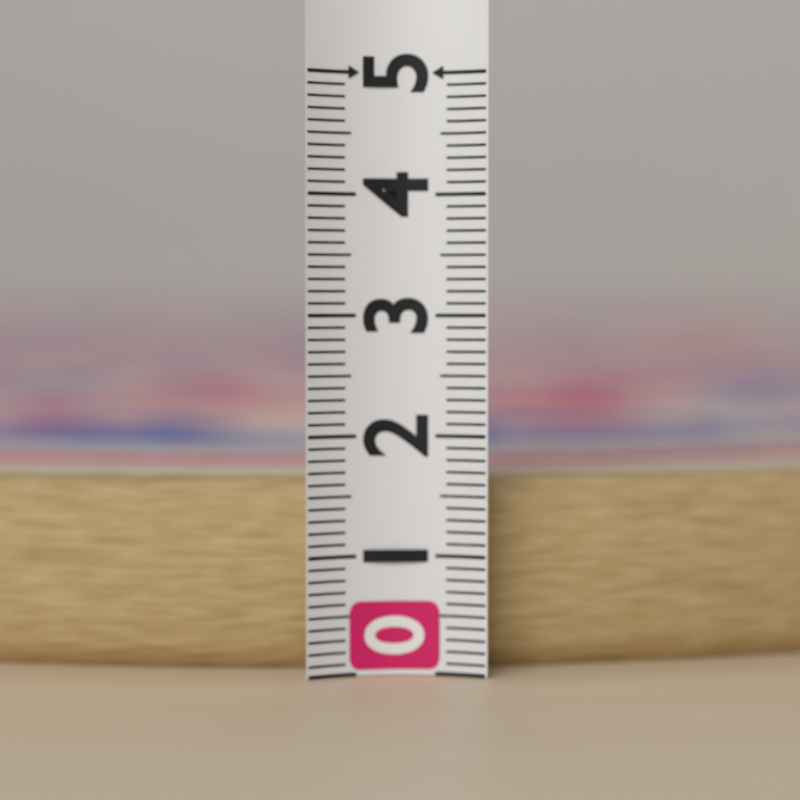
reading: 1.6 (no unit)
